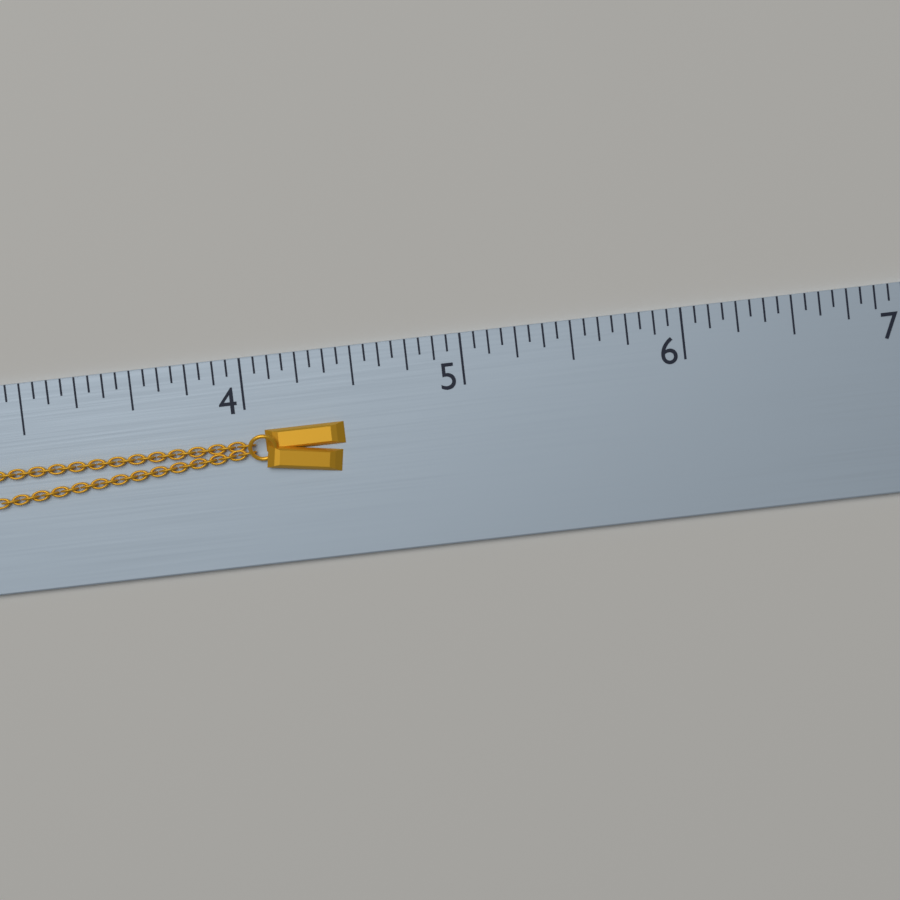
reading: 4.4375 (no unit)
